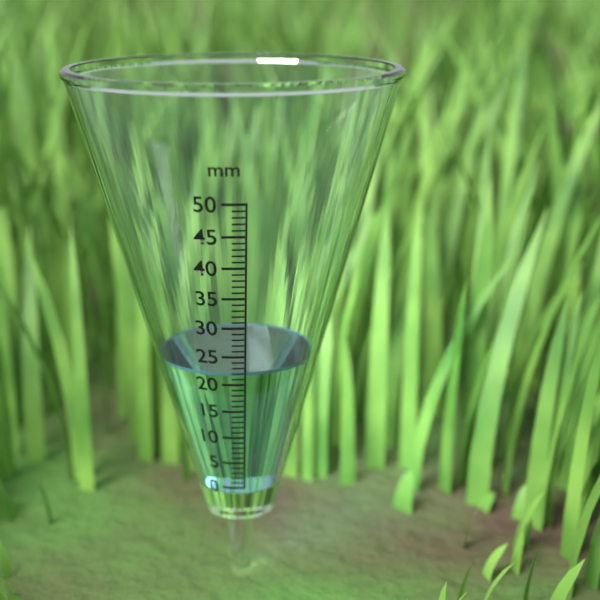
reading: 22 mm
